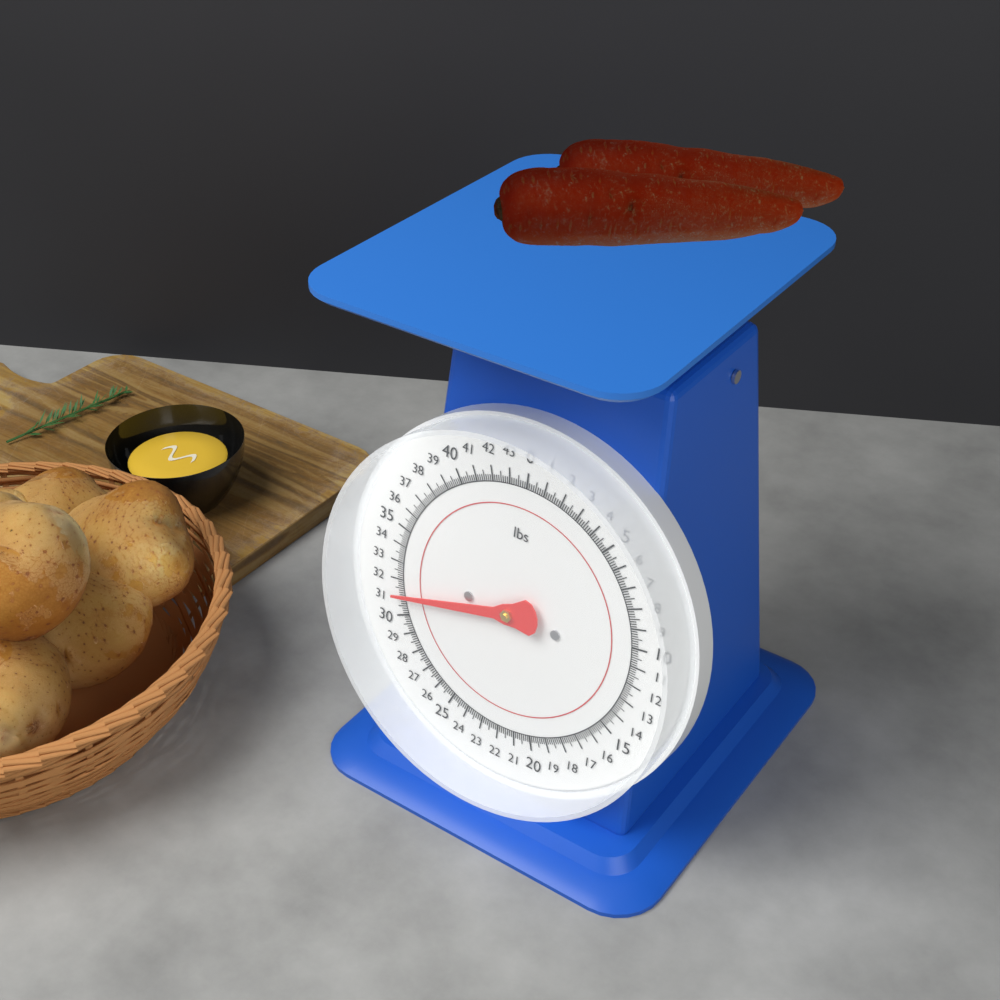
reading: 31.125 lbs
